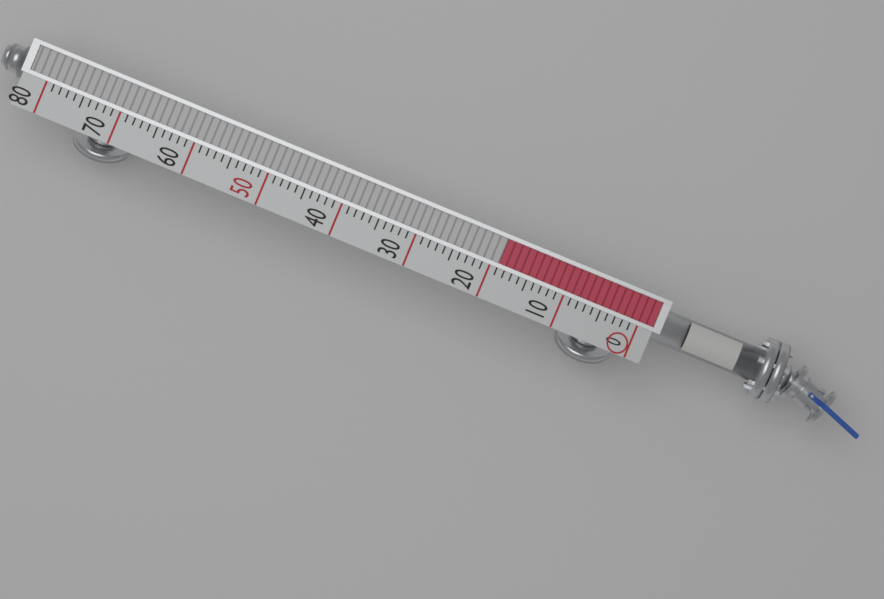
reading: 19 (no unit)
